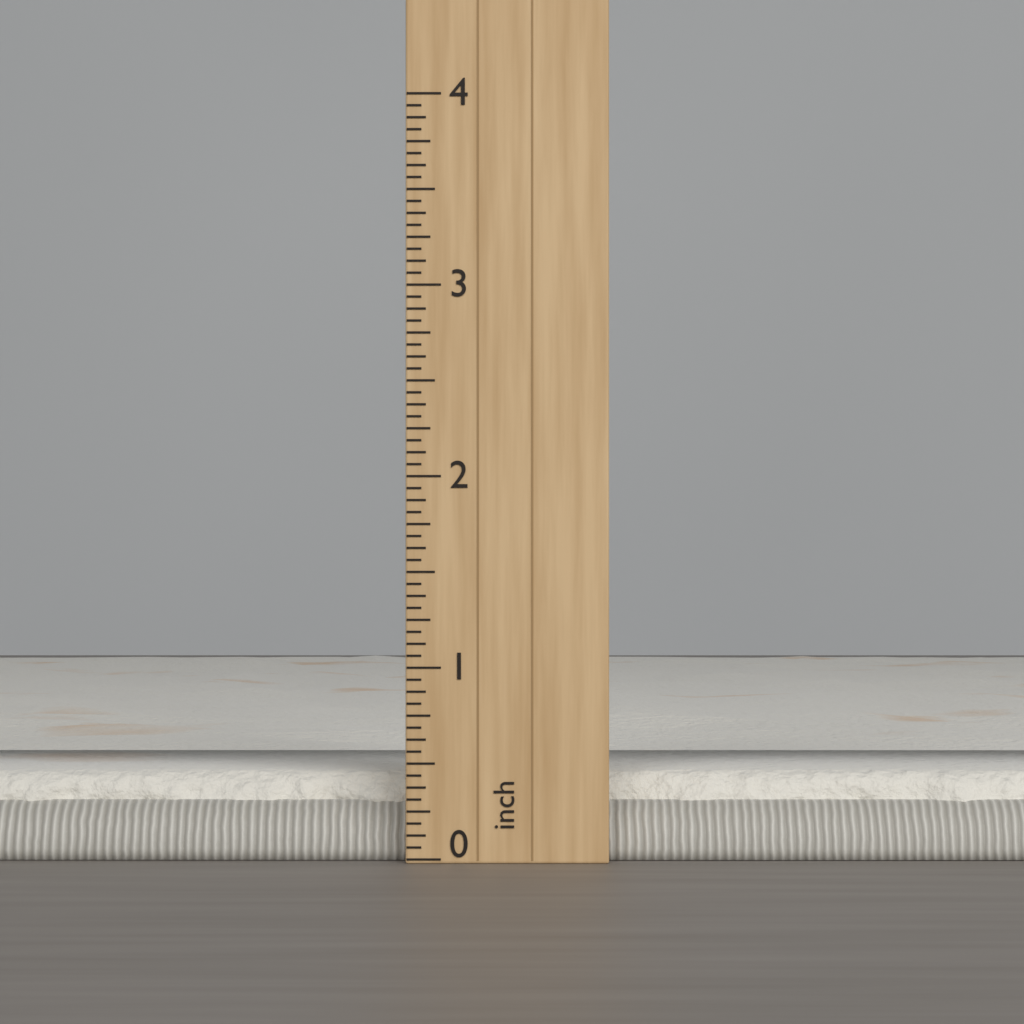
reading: 0.4375 inch
